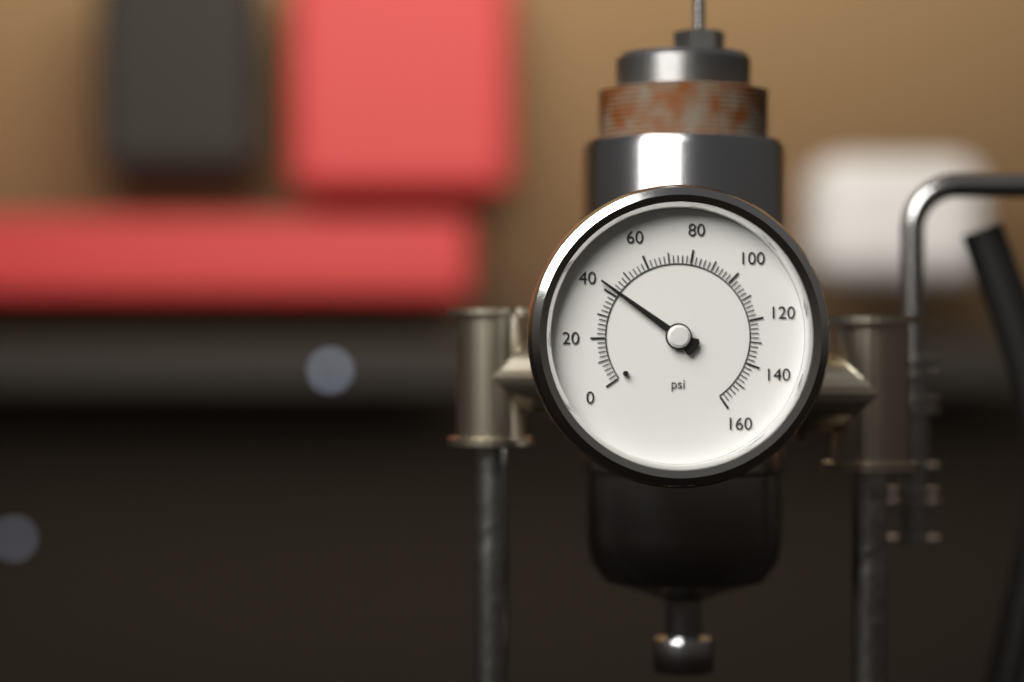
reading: 42 psi
